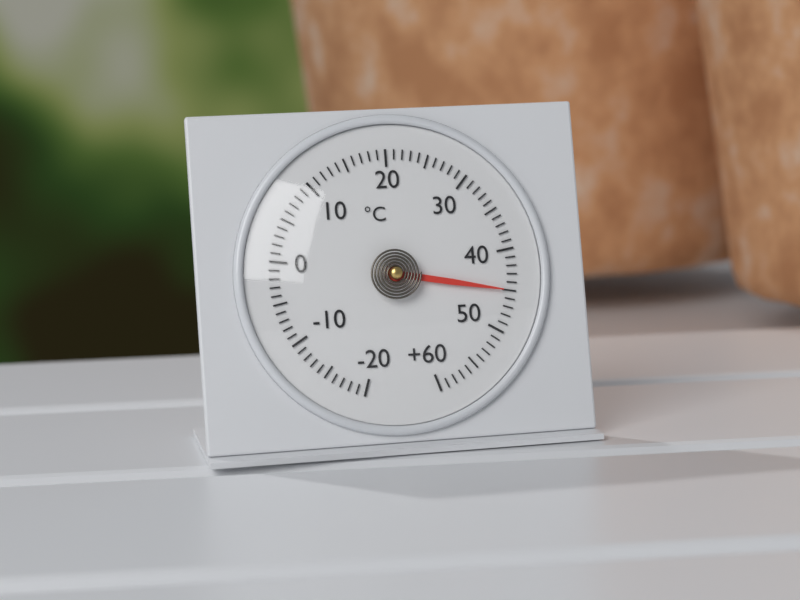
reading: 45 °C
